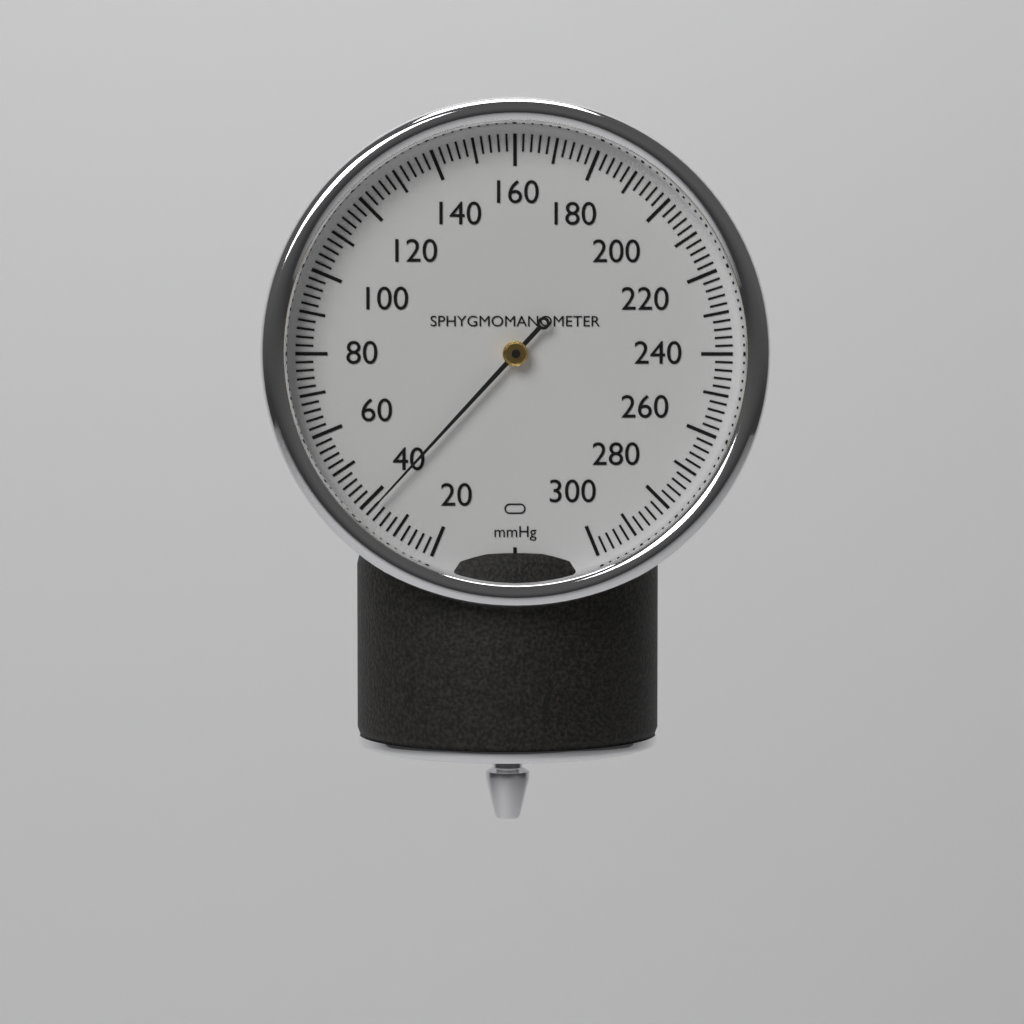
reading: 38 mmHg
